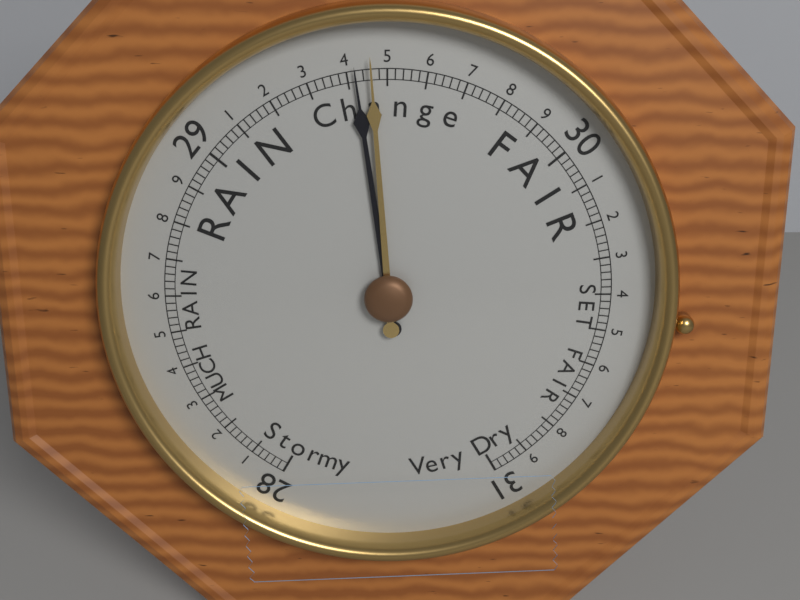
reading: 29.46 (no unit)
